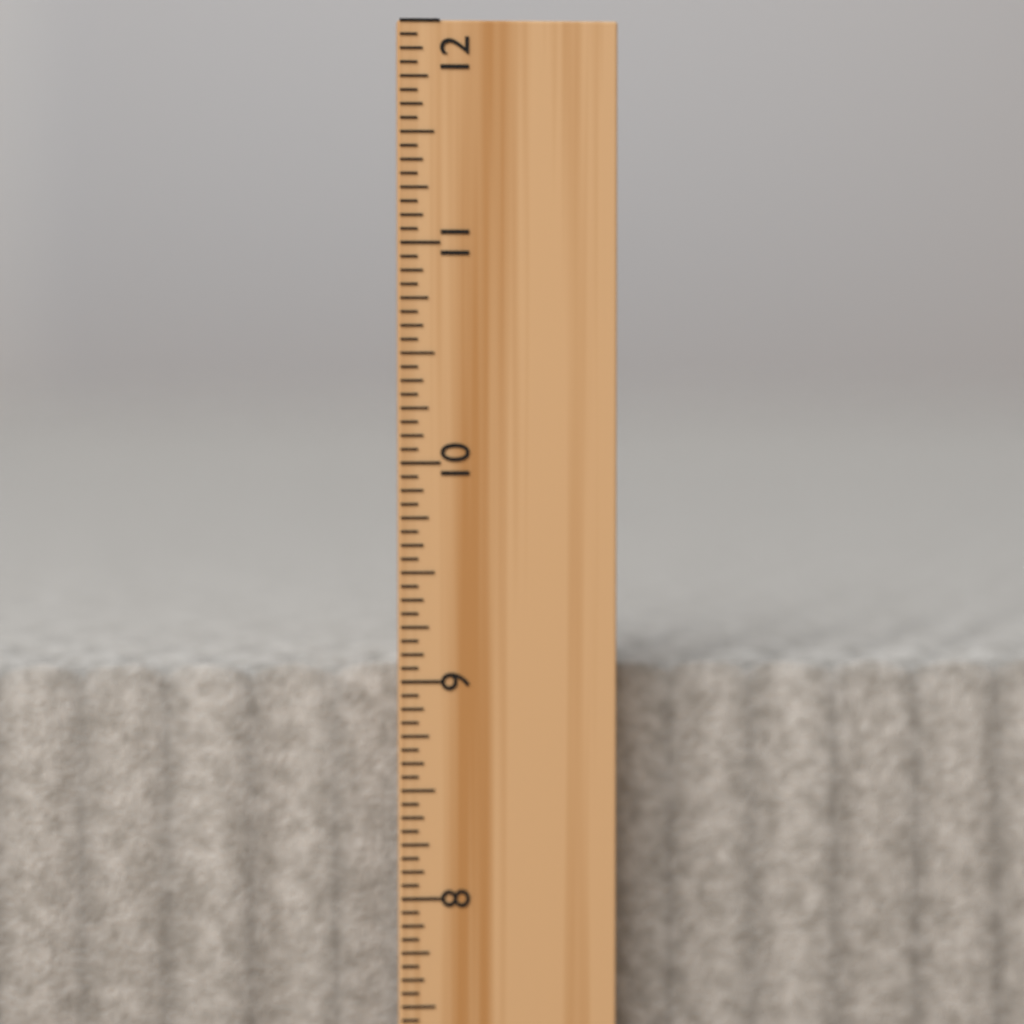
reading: 9.0625 inch
